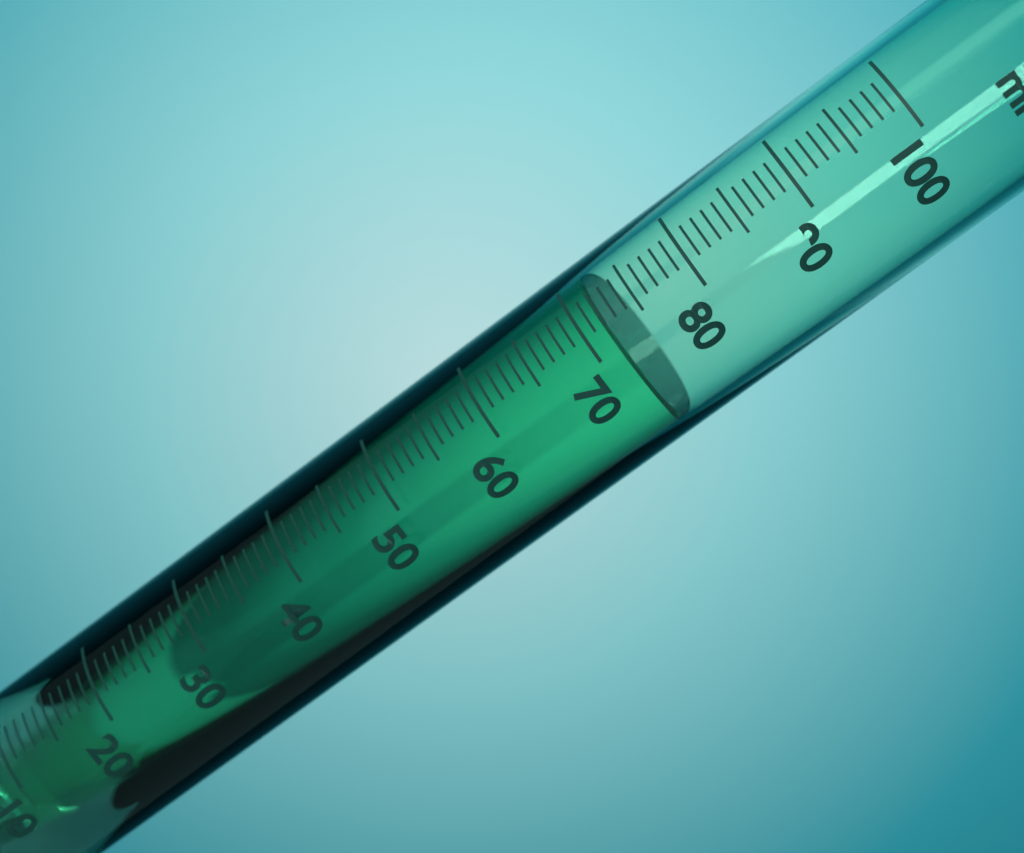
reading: 72 ml
